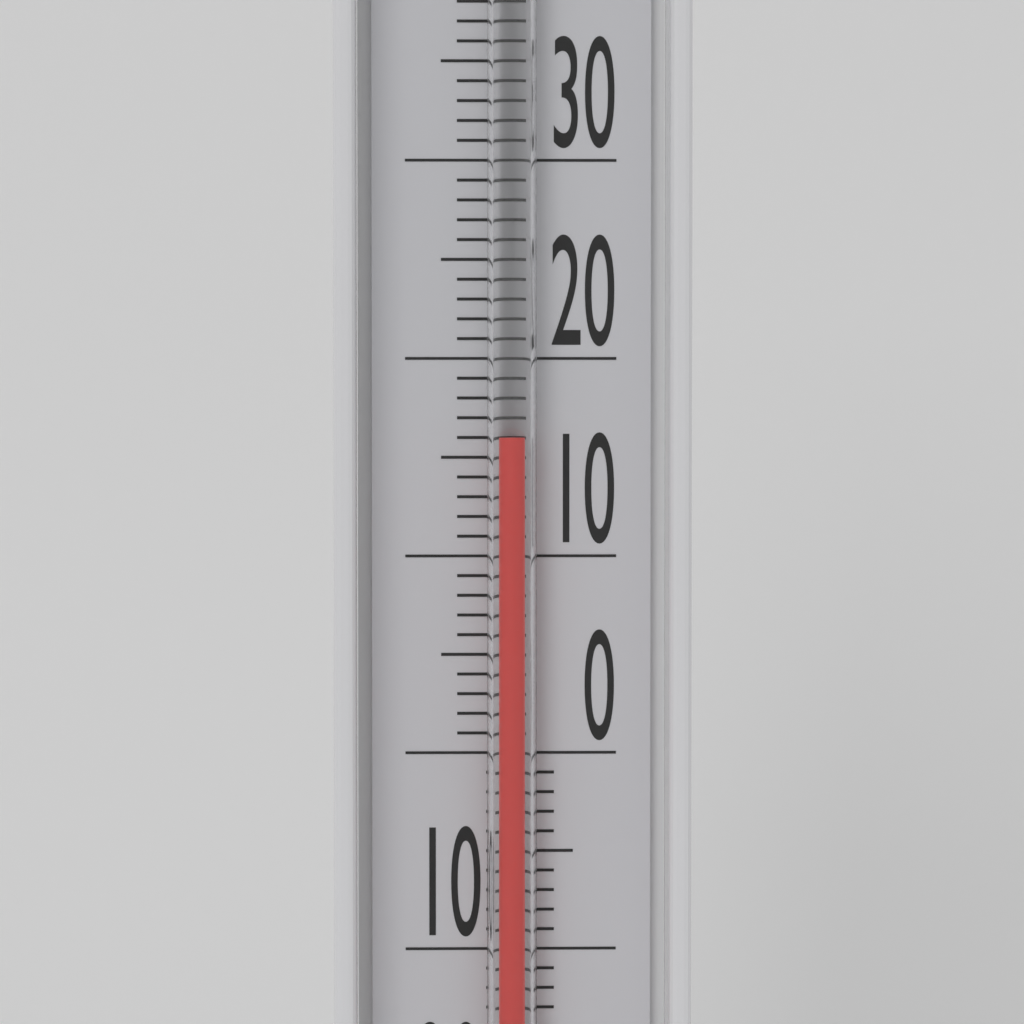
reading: 16 °C
